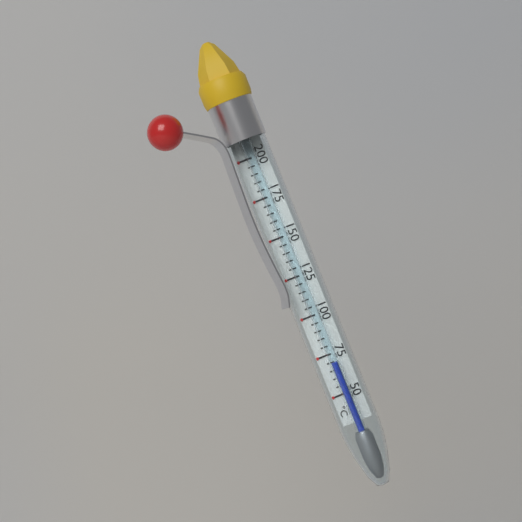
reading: 70 °C
